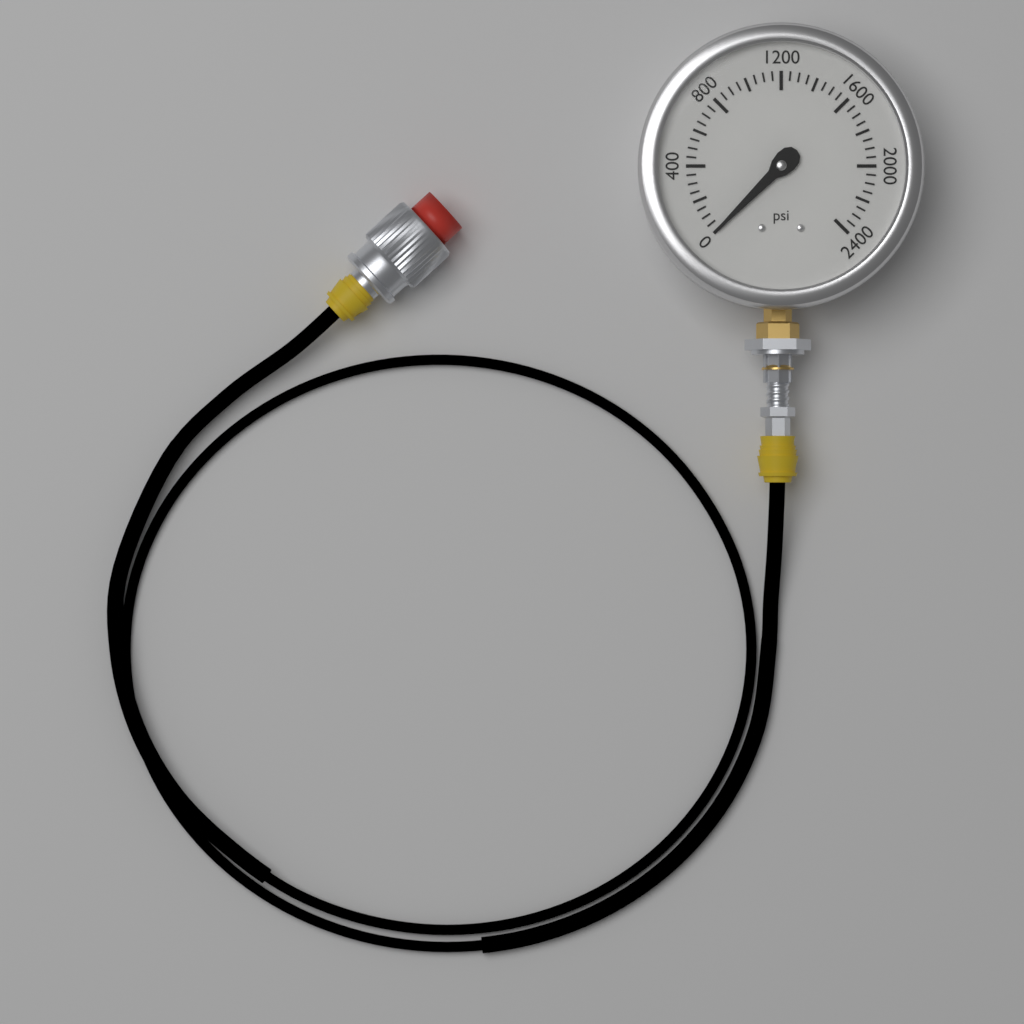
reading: 0 psi
